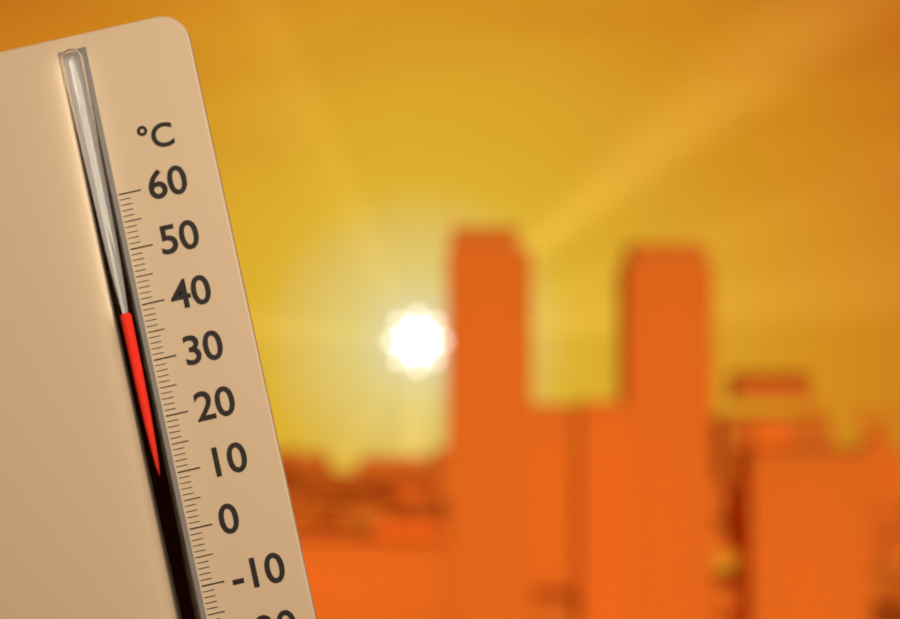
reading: 39 °C
